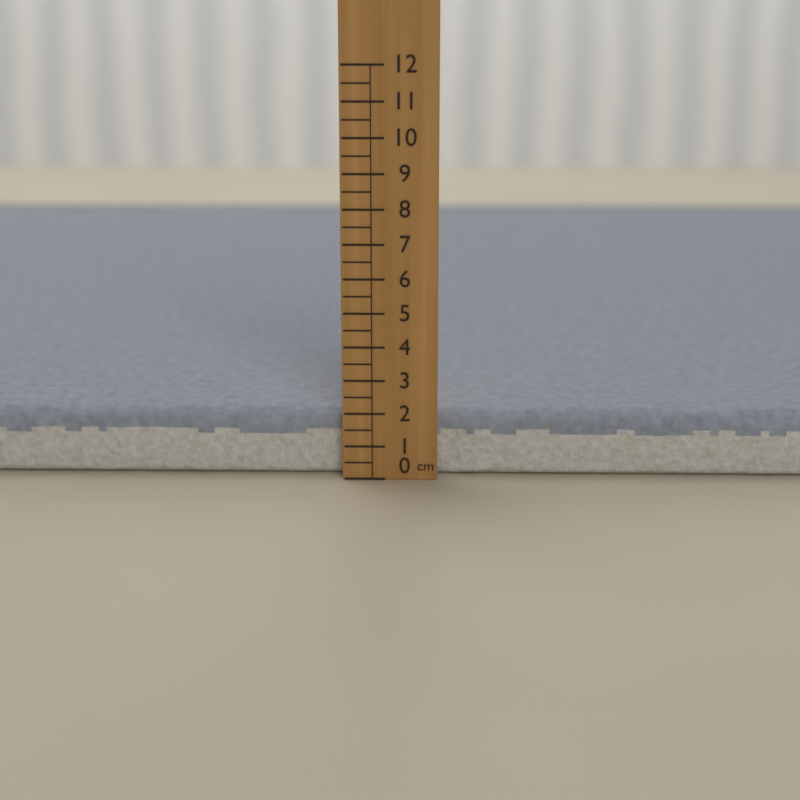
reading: 2.0 cm
